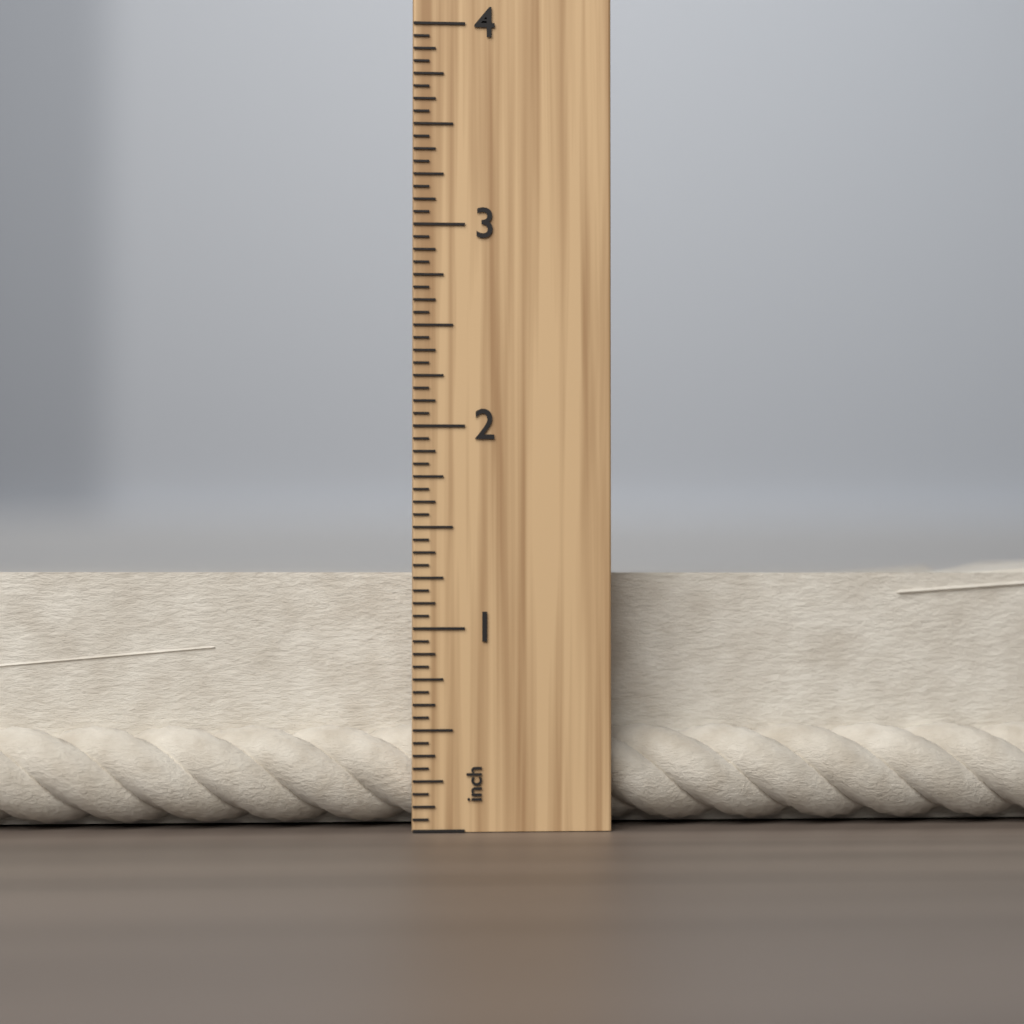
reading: 1.3750 inch
